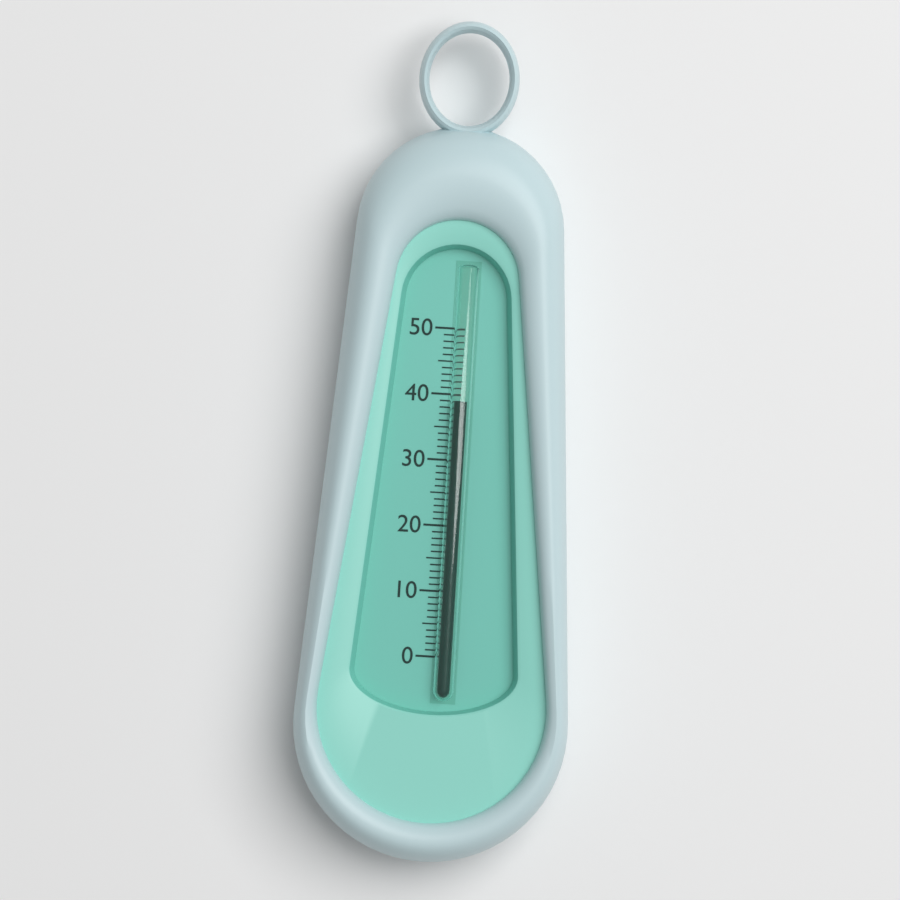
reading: 39 (no unit)
